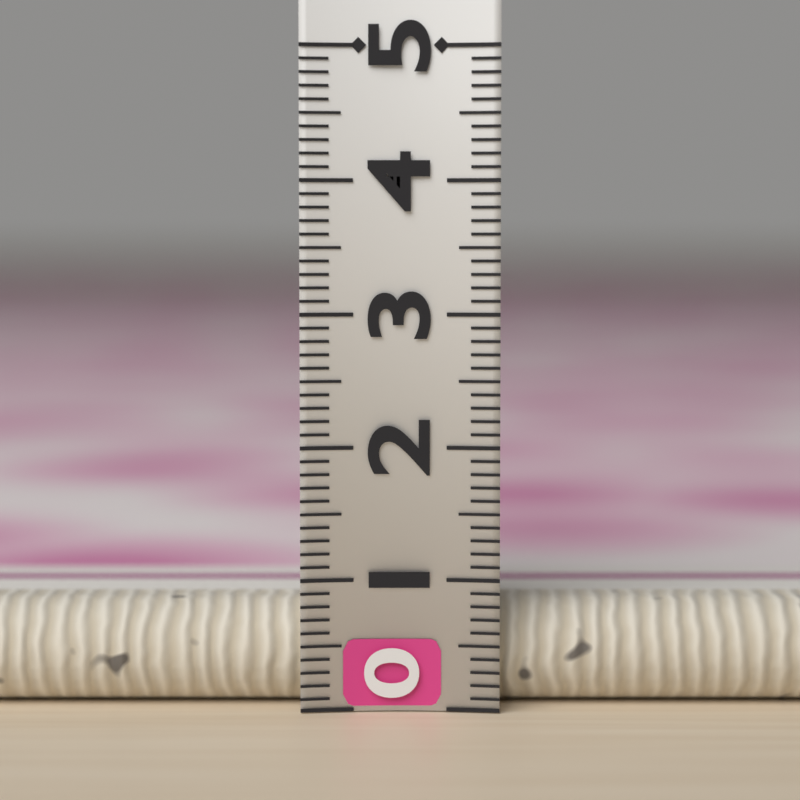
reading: 0.8 (no unit)
